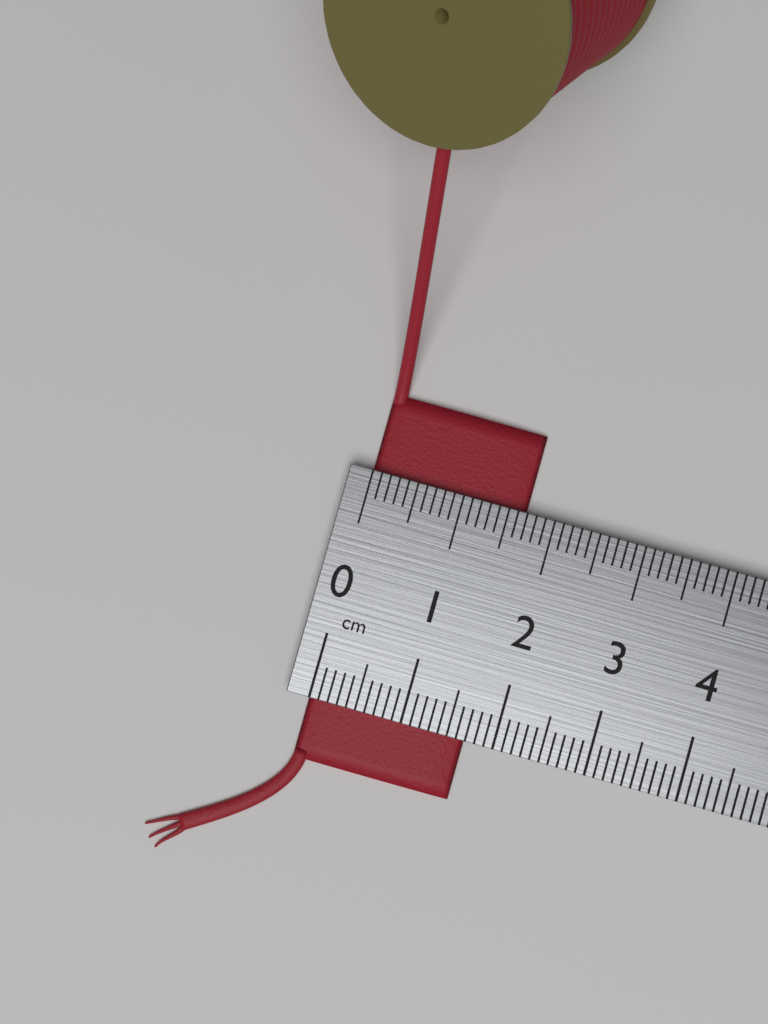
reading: 1.7 cm
